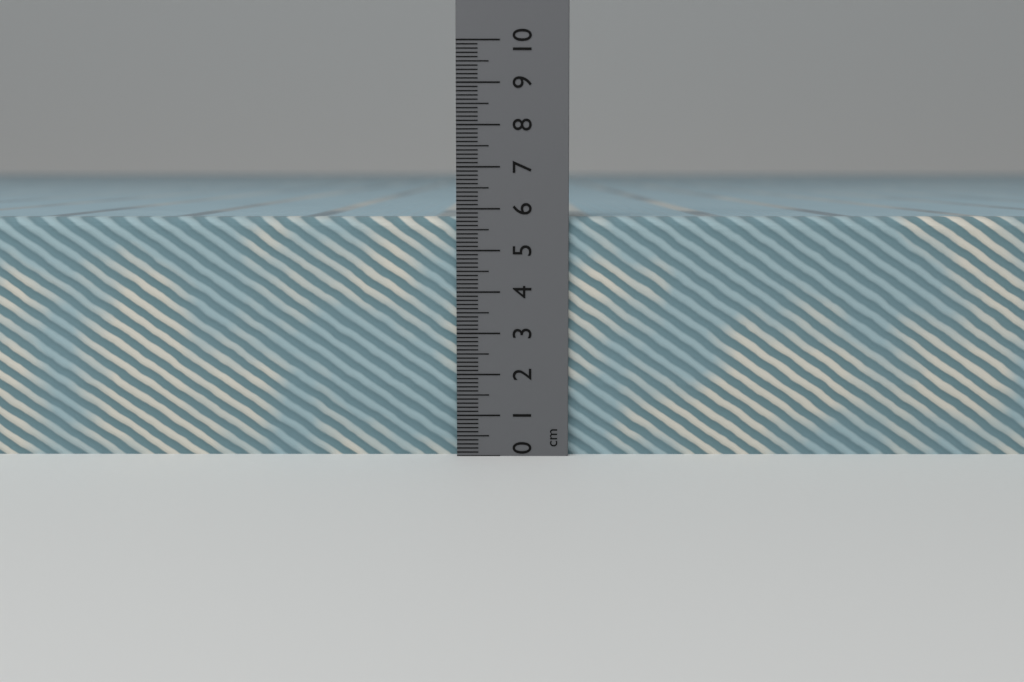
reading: 5.8 cm
